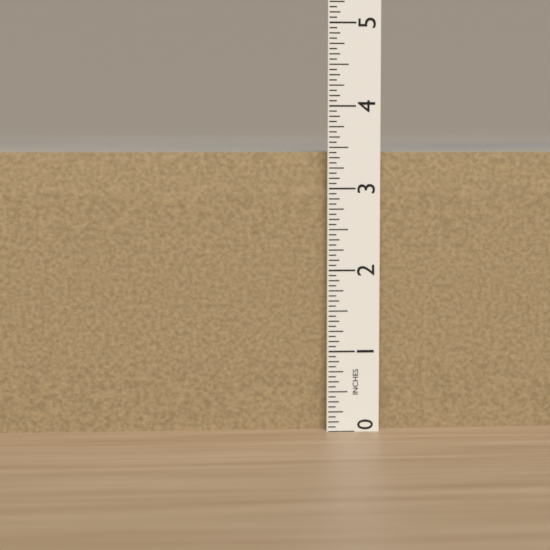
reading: 3.4375 in
